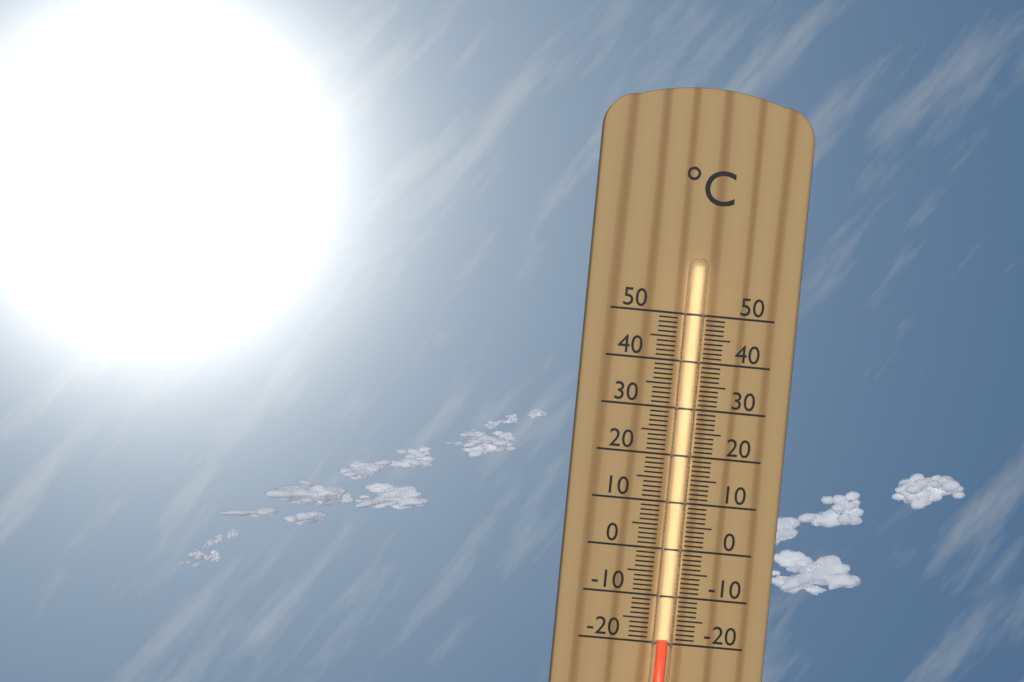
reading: -19 °C
